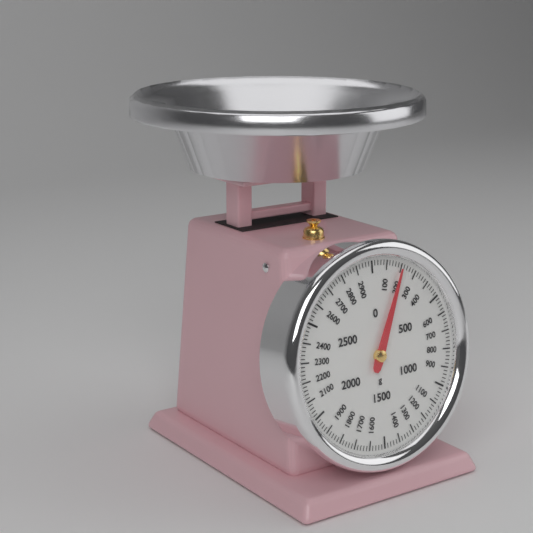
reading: 200 g
